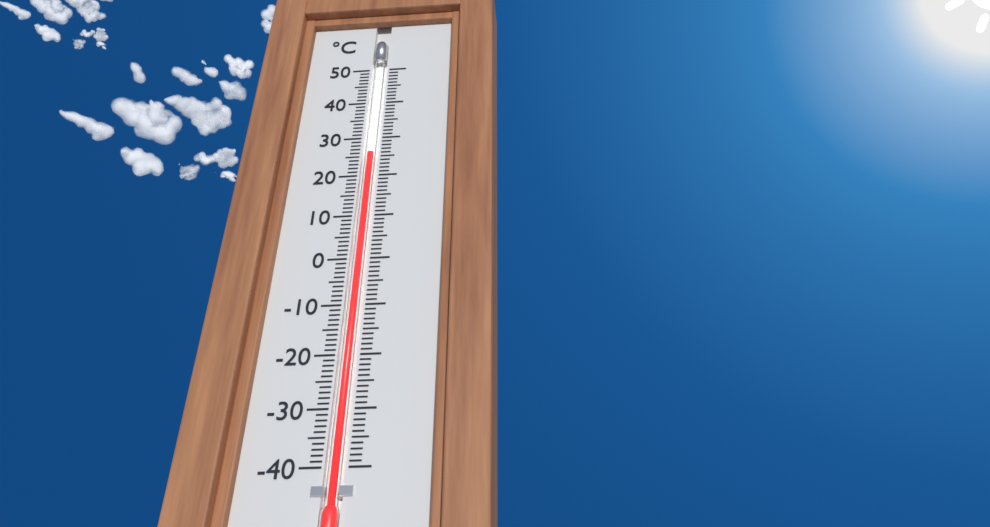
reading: 26 °C
